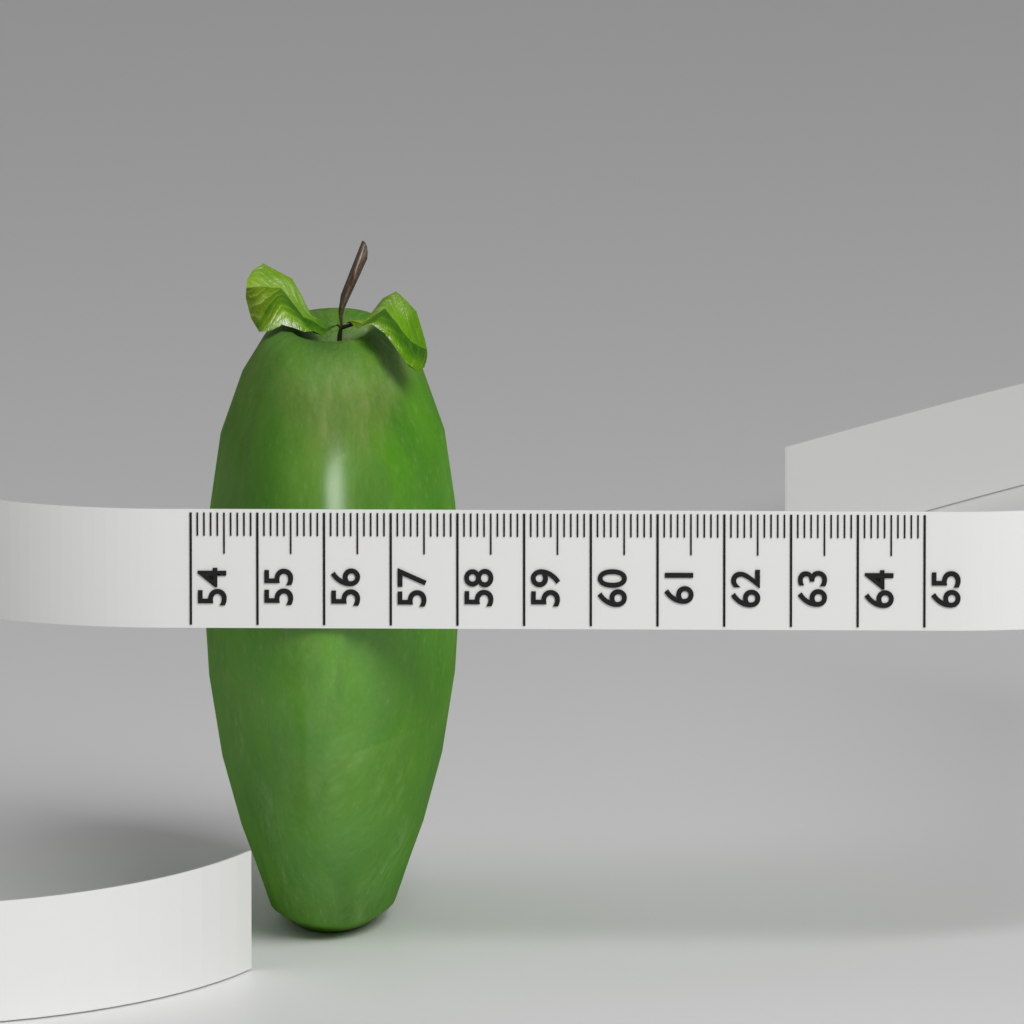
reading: 57.9 (no unit)
